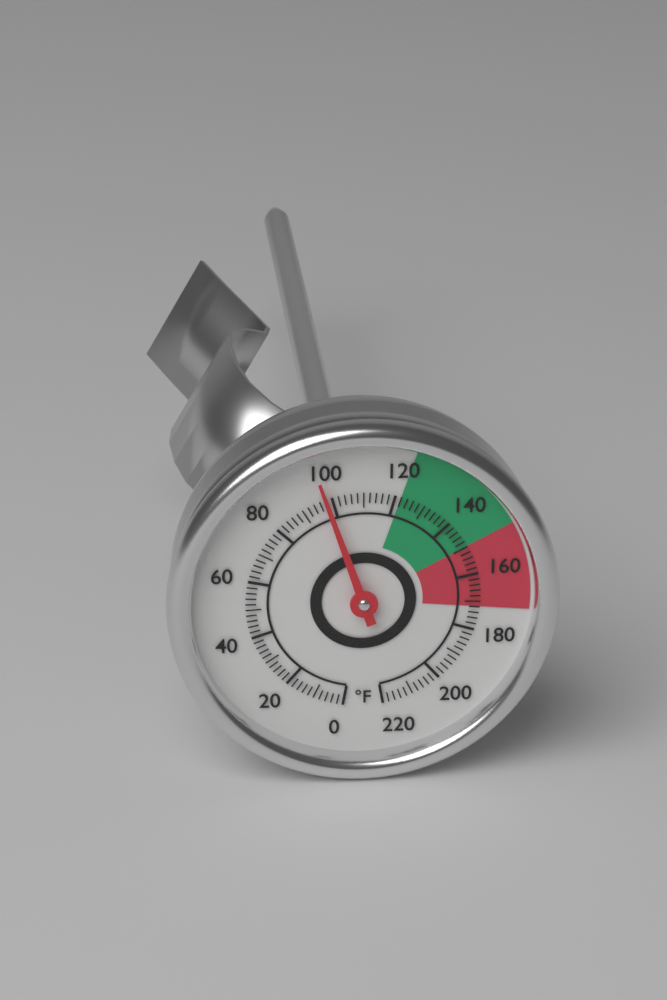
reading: 98 °F
